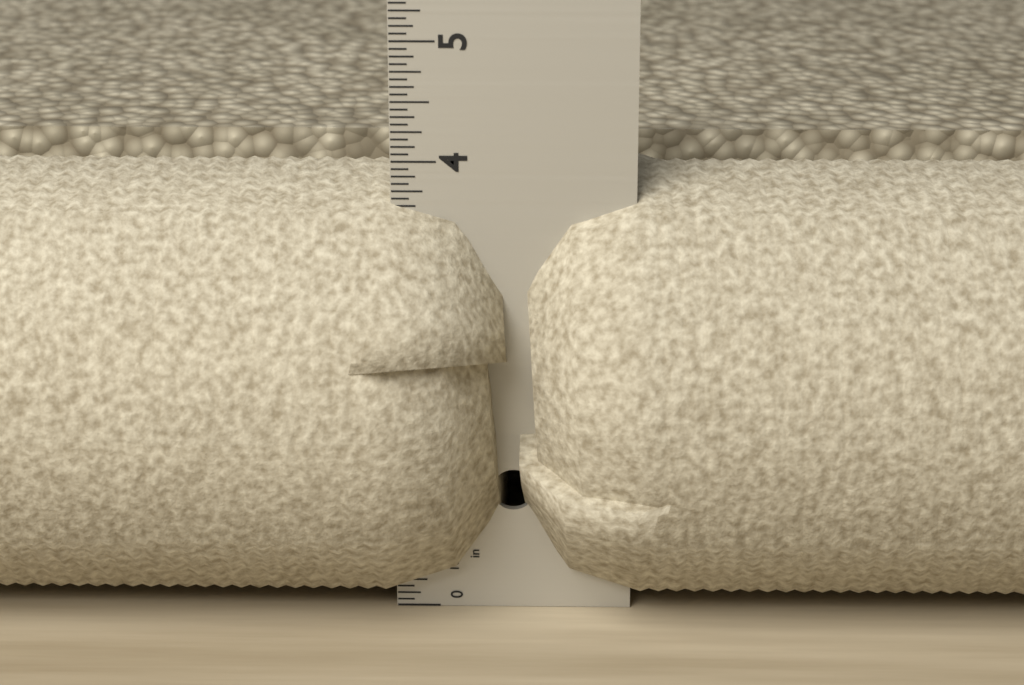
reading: 3.8750 in
